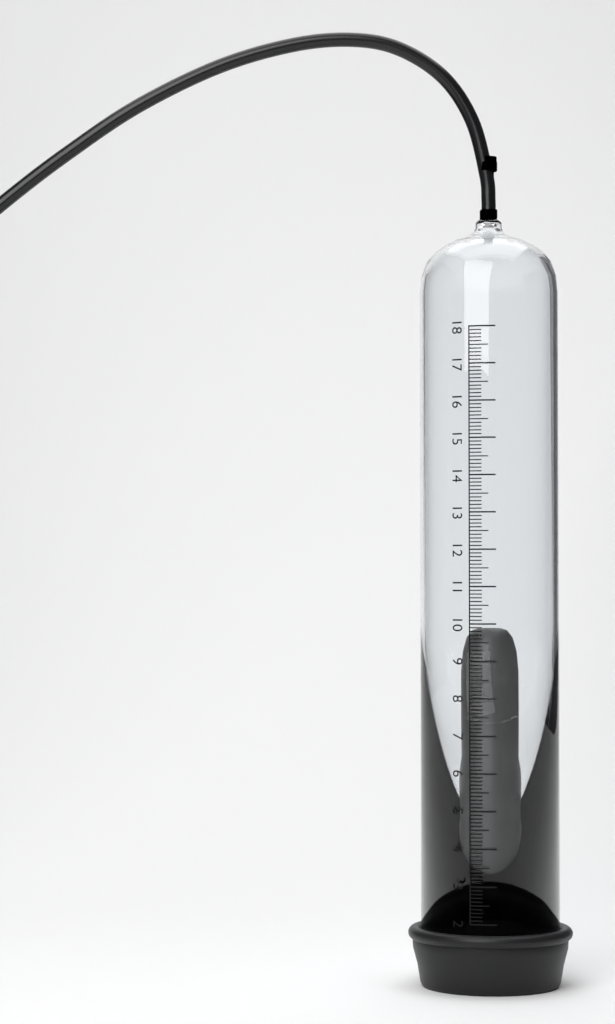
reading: 9.9 (no unit)
